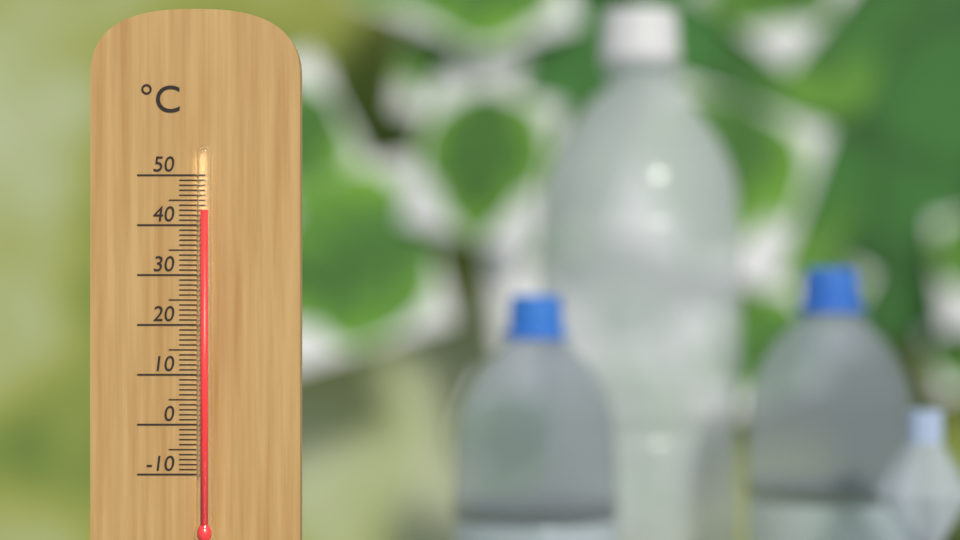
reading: 43 °C
